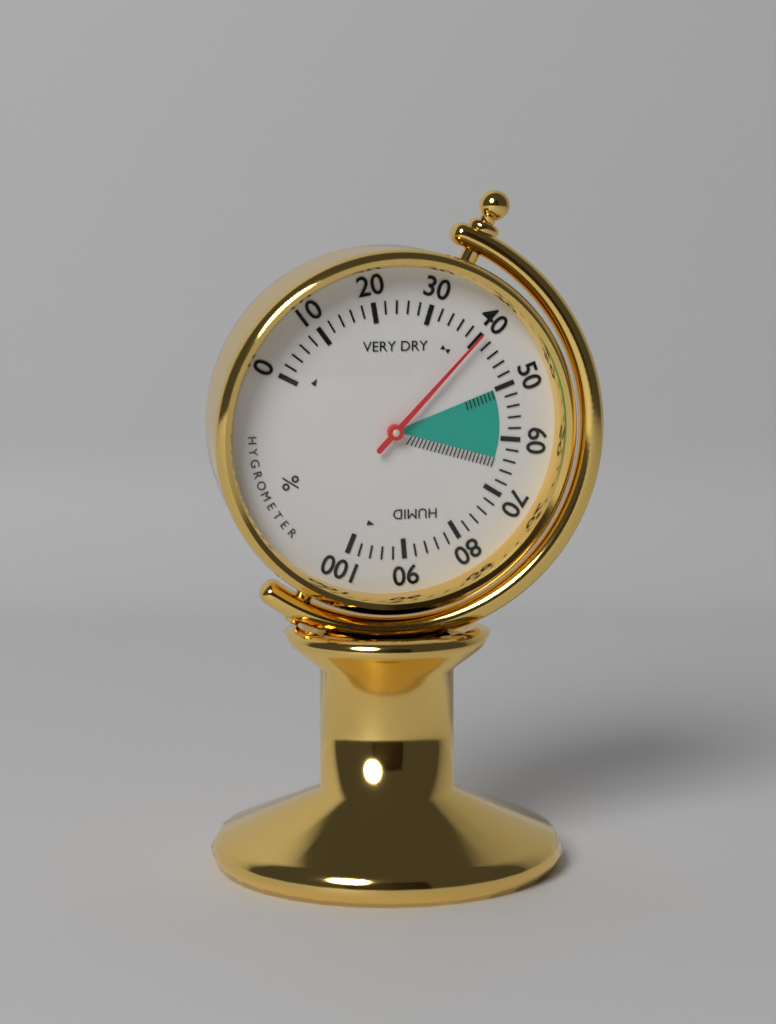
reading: 40 %
